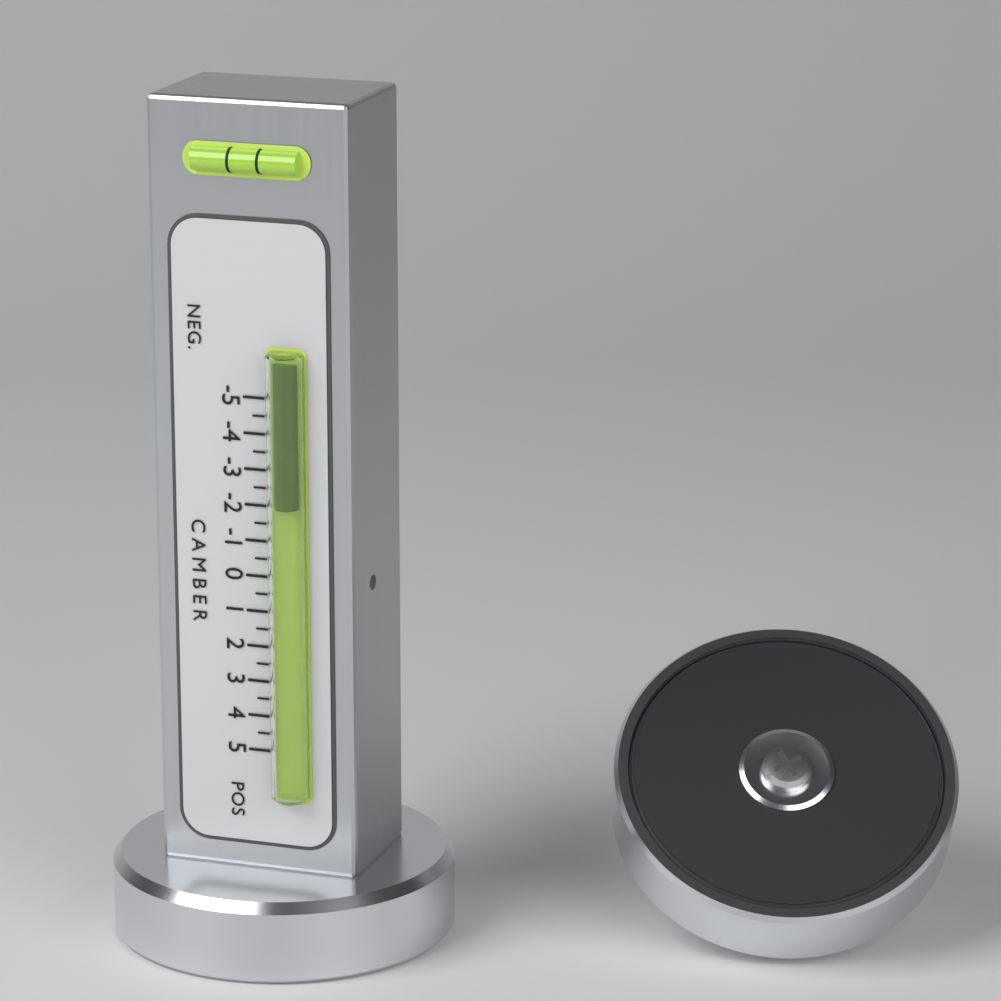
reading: -2.0 (no unit)
